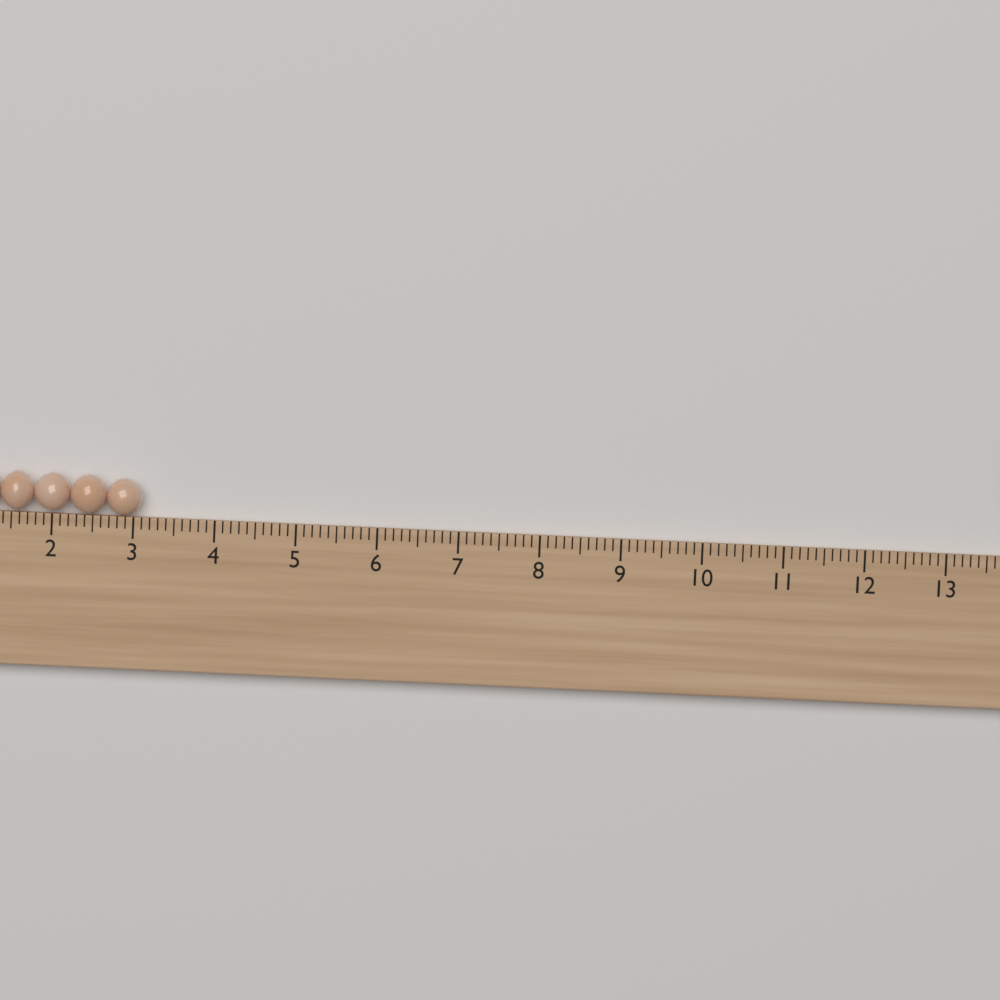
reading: 3.1 cm
